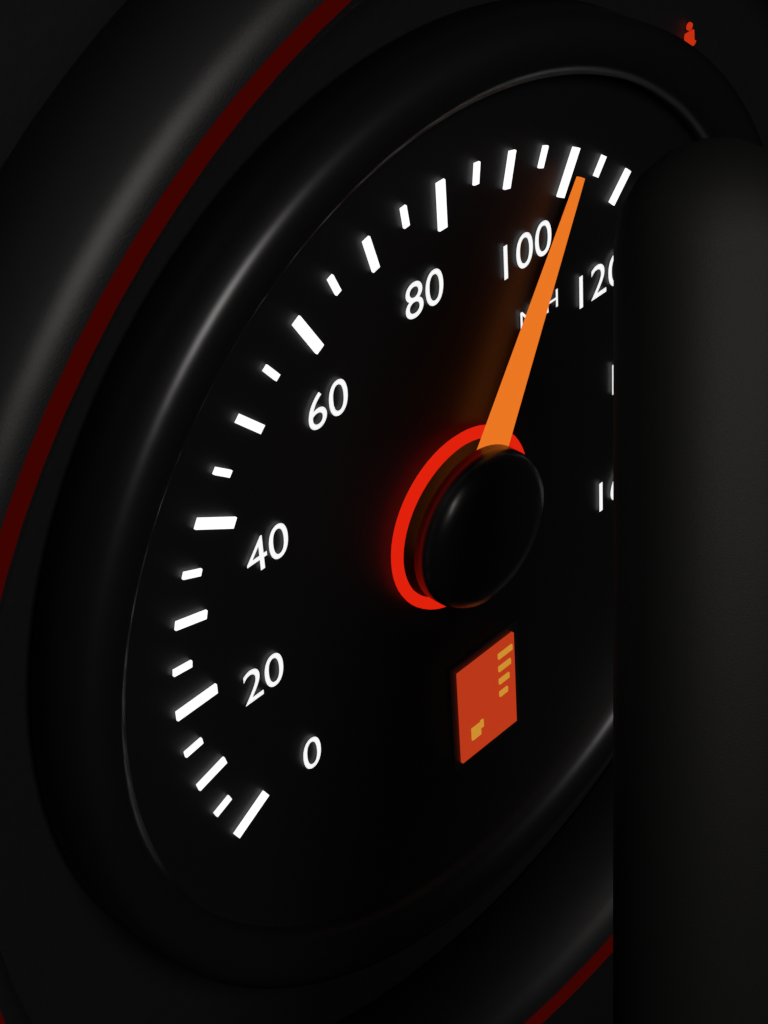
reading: 100 mph
